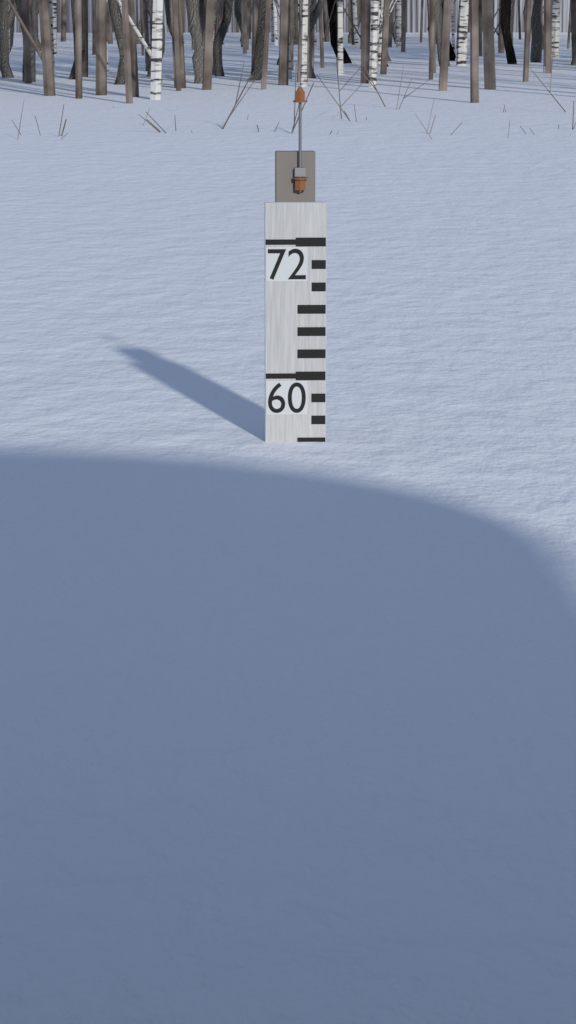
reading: 54 (no unit)
